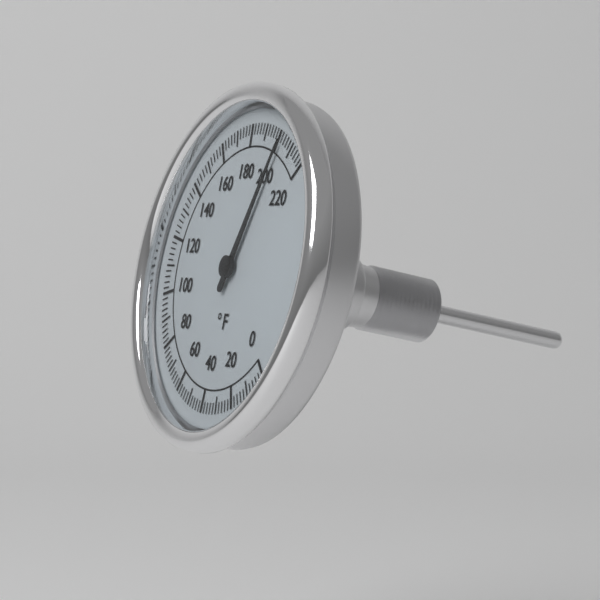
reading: 202 °F
